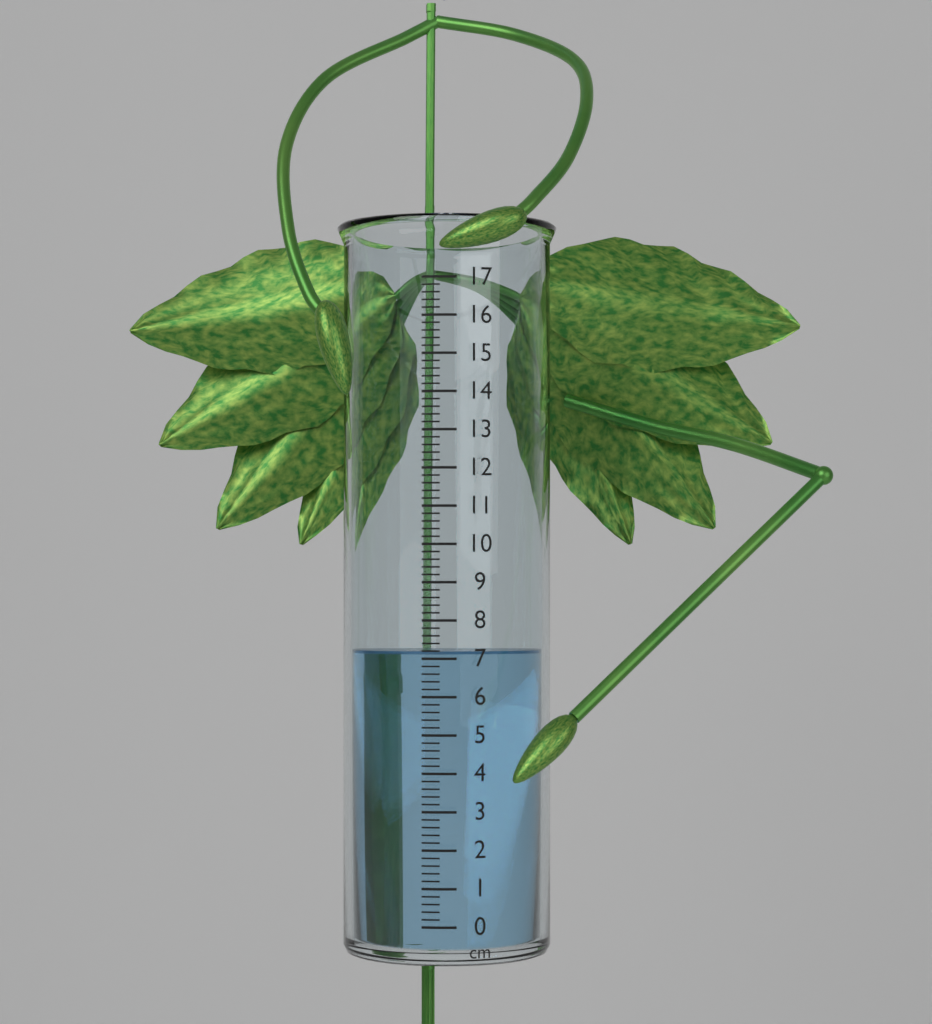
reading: 7.2 cm
